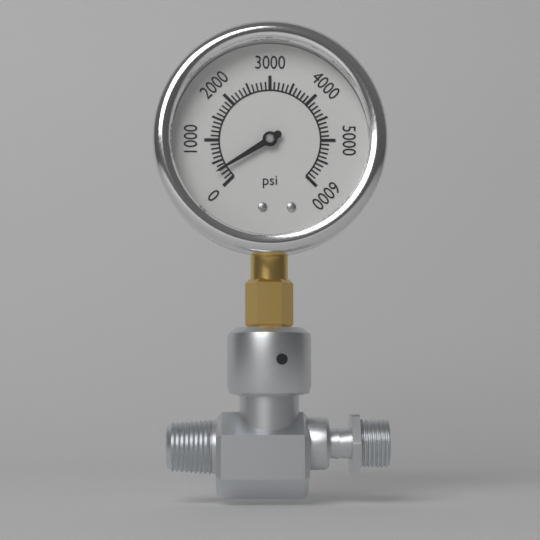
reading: 300 psi
